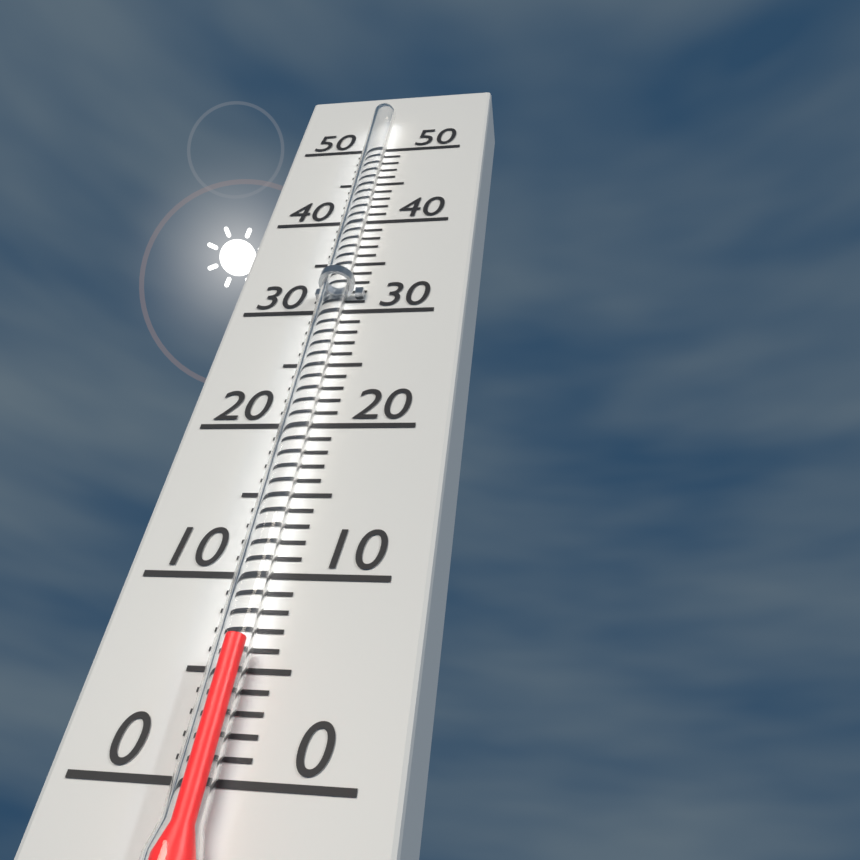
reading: 6 (no unit)
